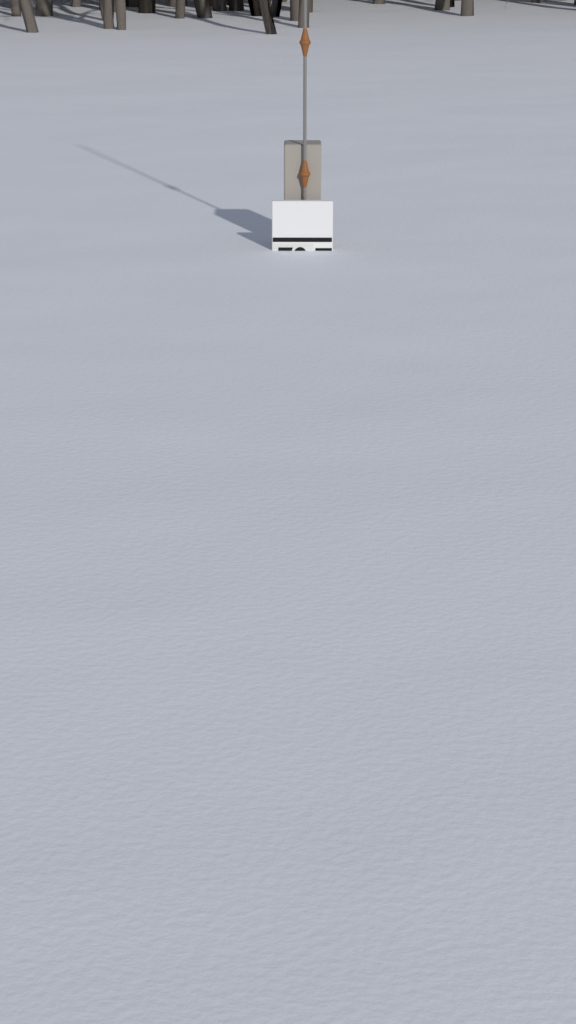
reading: 71 (no unit)
